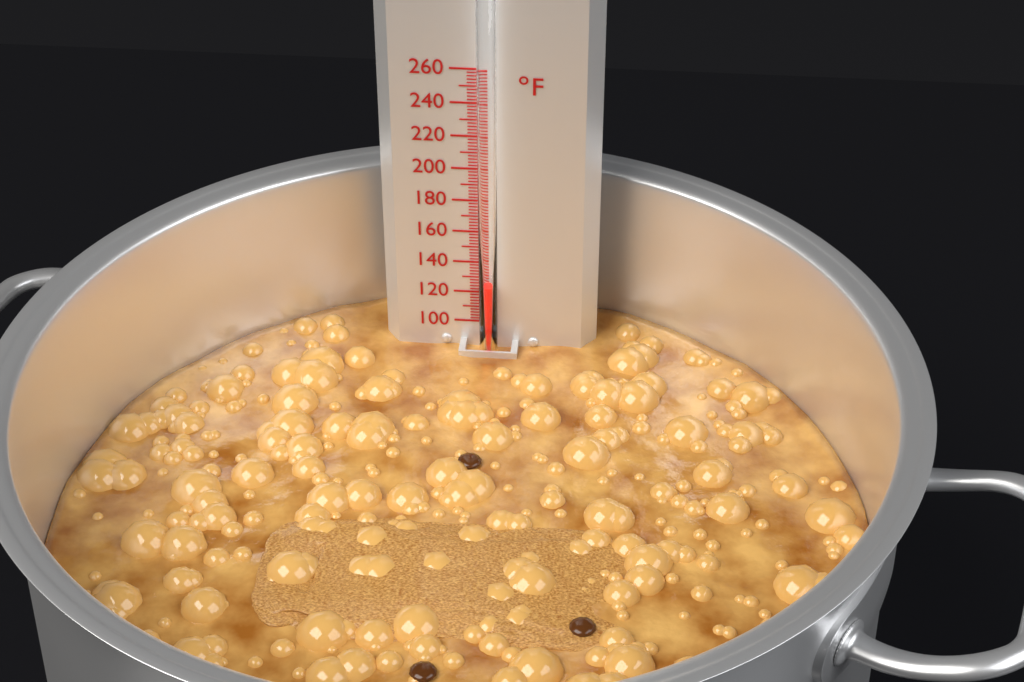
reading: 128 °F
